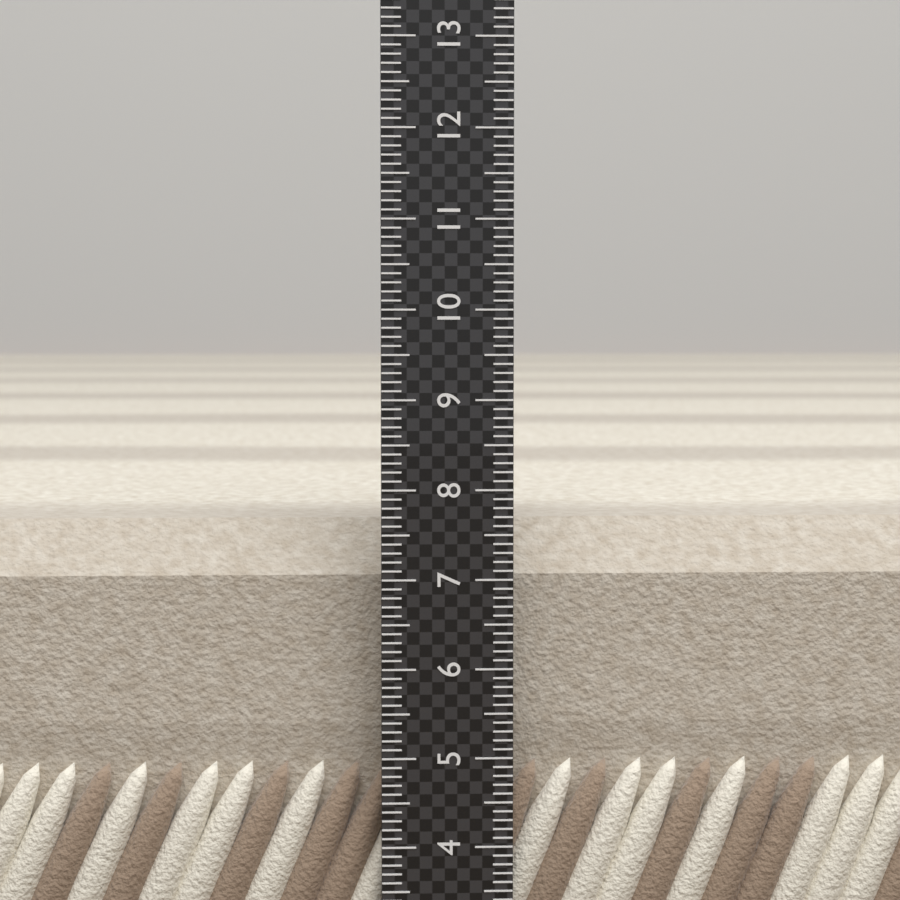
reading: 7.6 (no unit)
